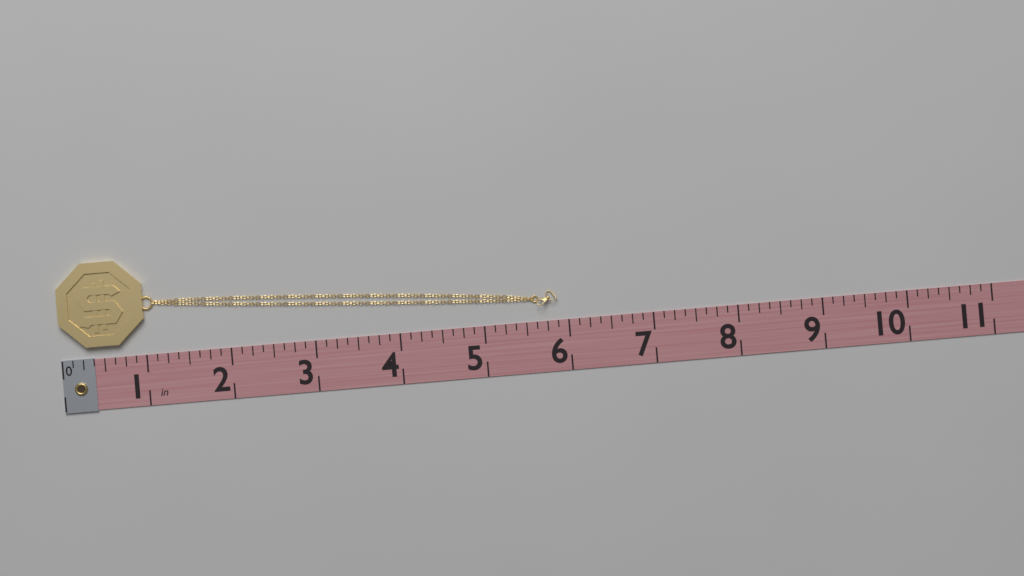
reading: 5.875 in
